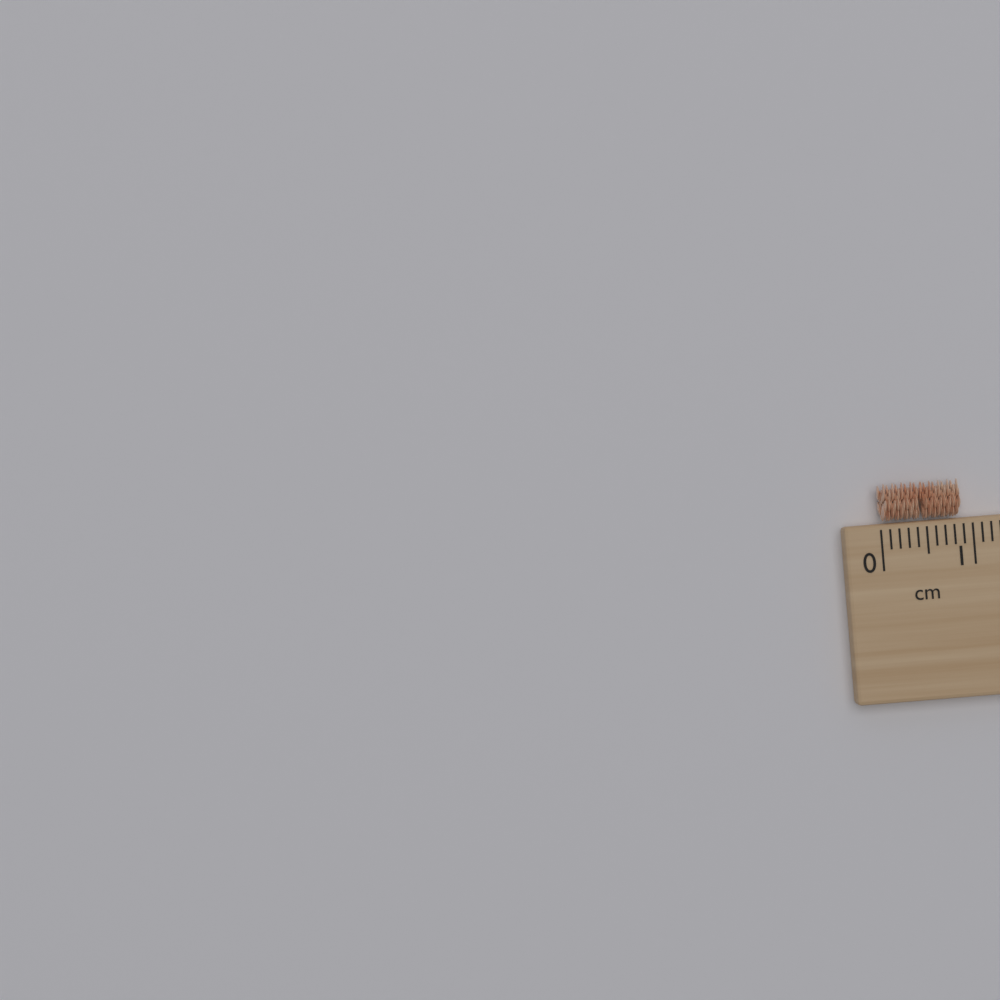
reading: 0.9 cm
